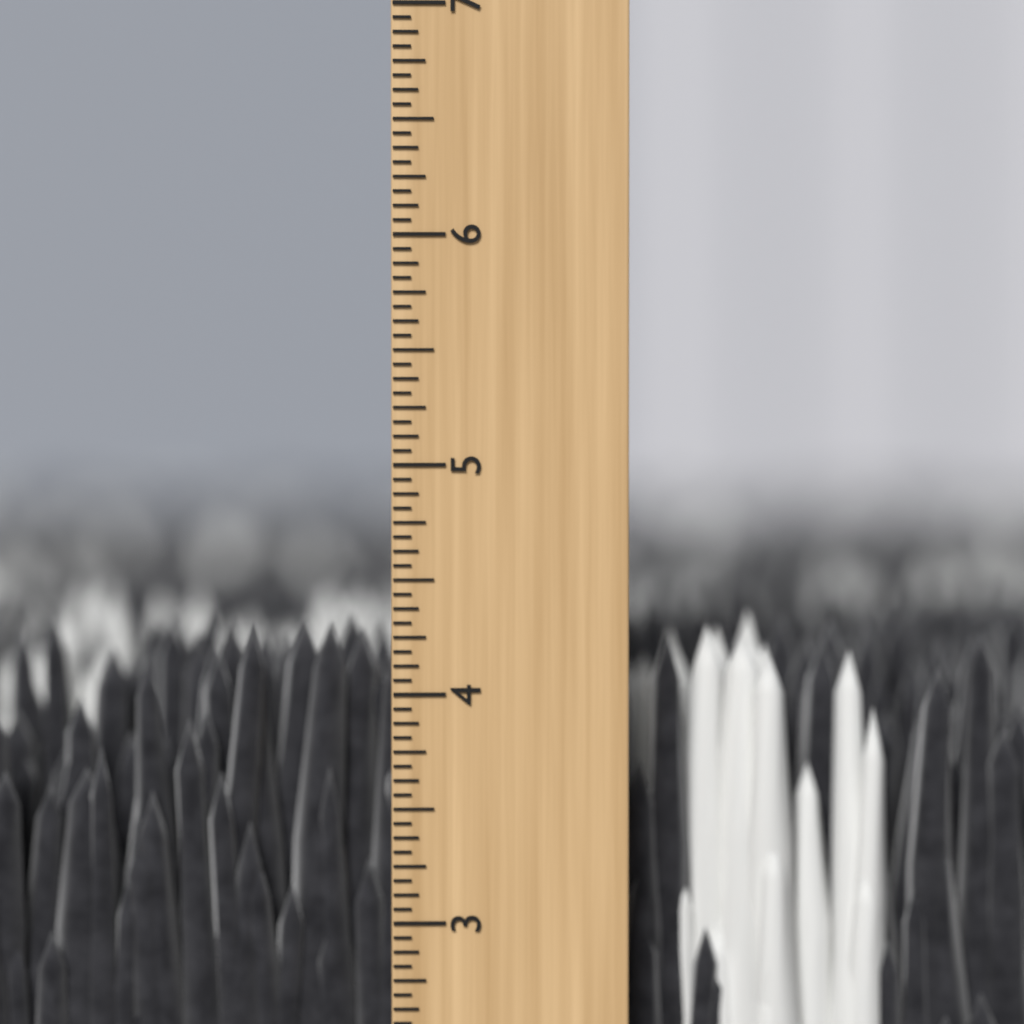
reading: 4.3125 inch
